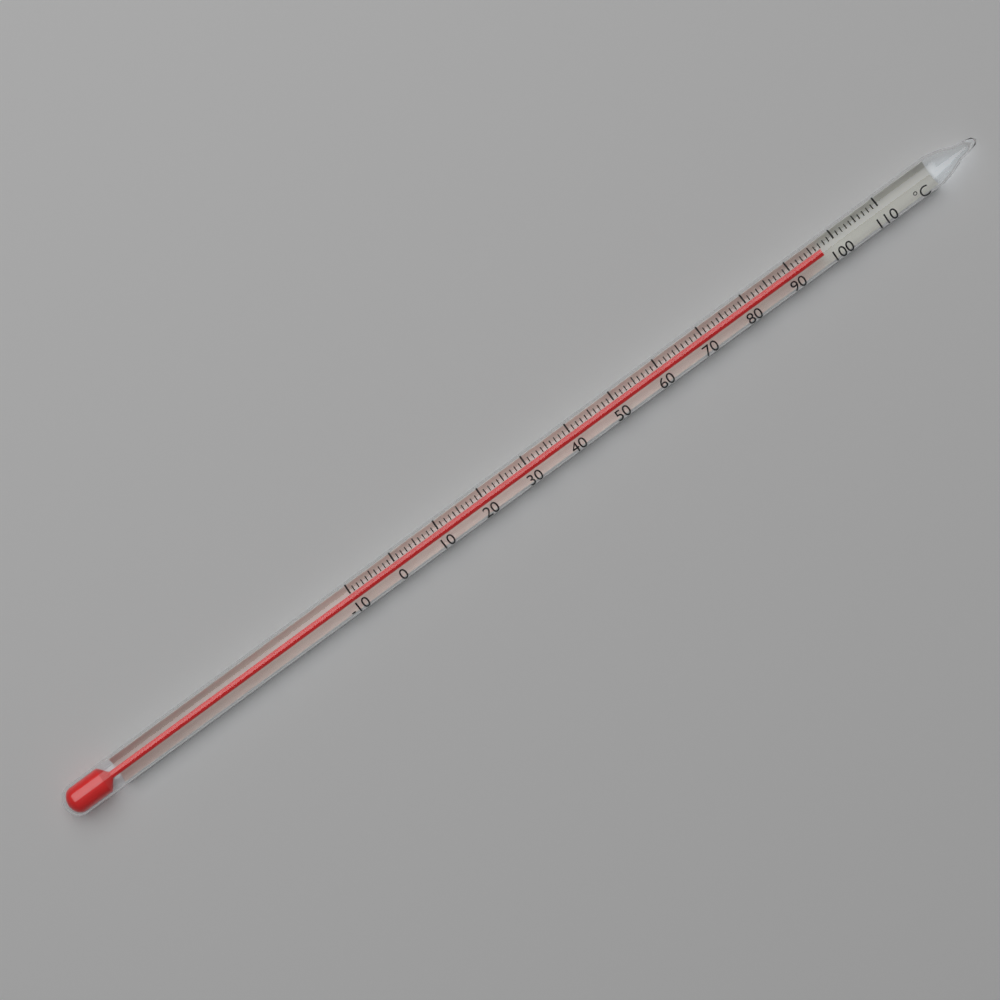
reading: 97 °C
